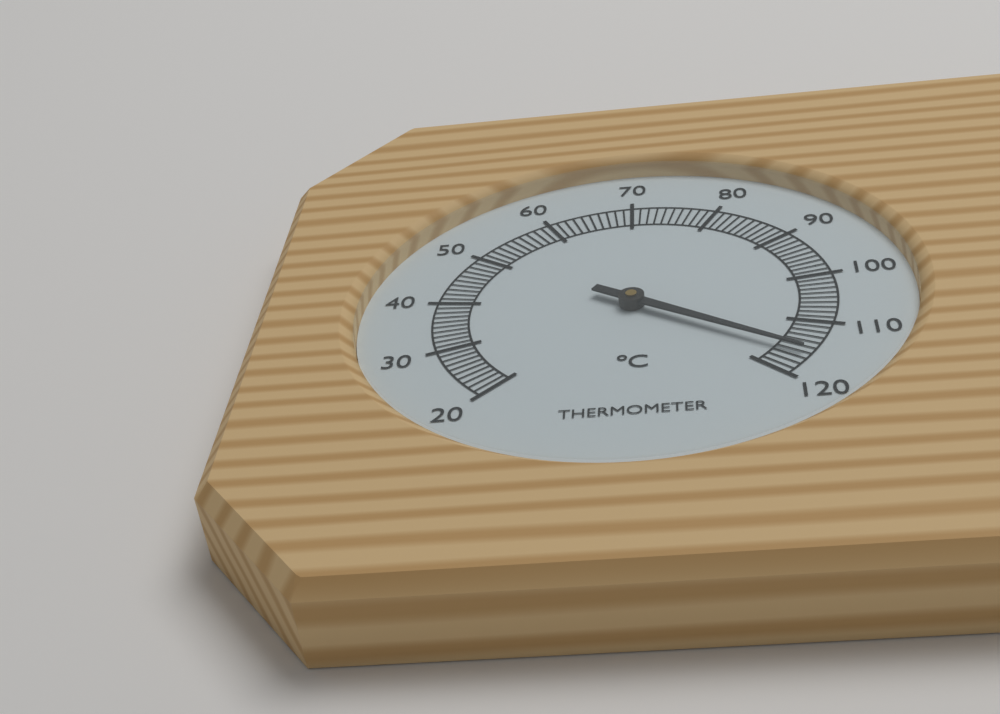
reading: 116 °C
